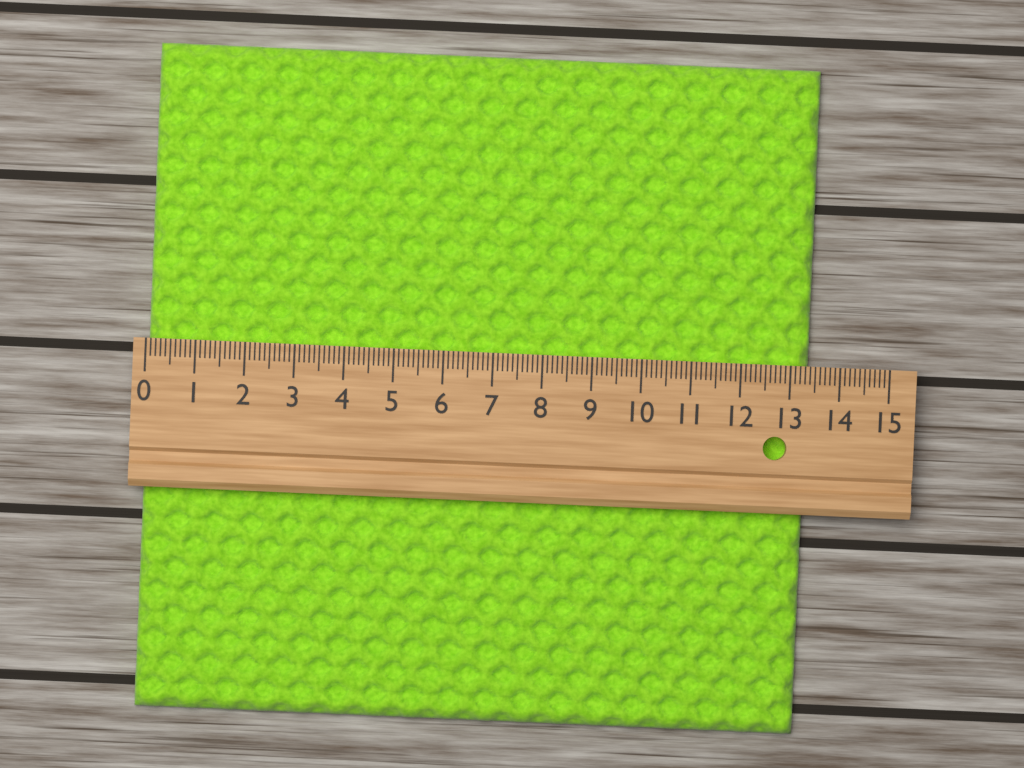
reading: 13.4 (no unit)
